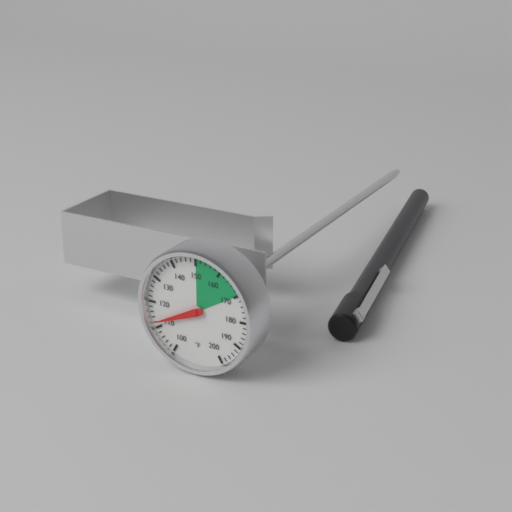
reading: 112 °F
